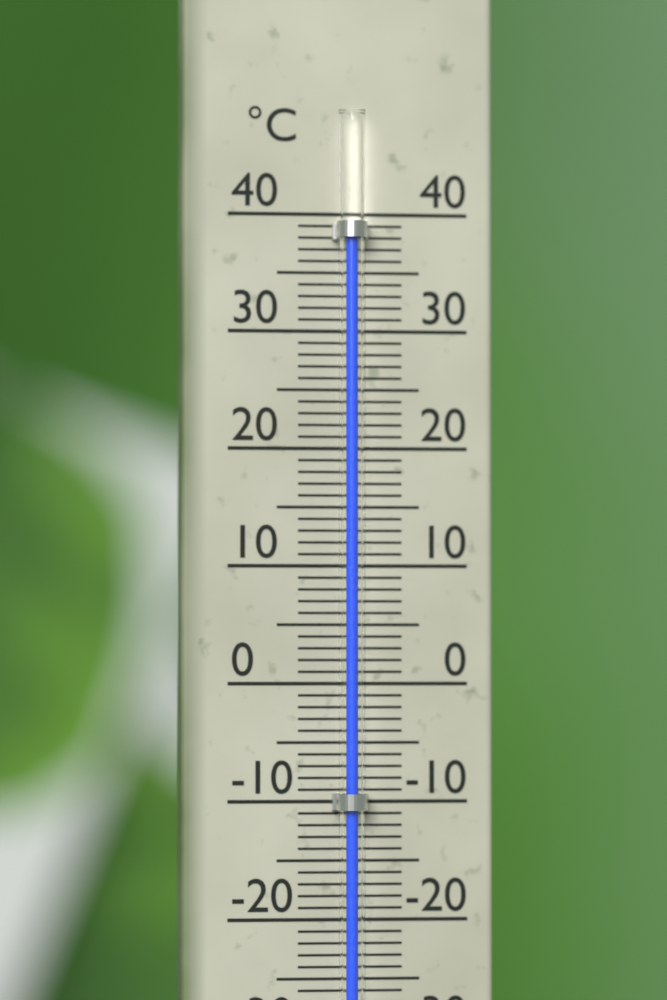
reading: 39 °C
